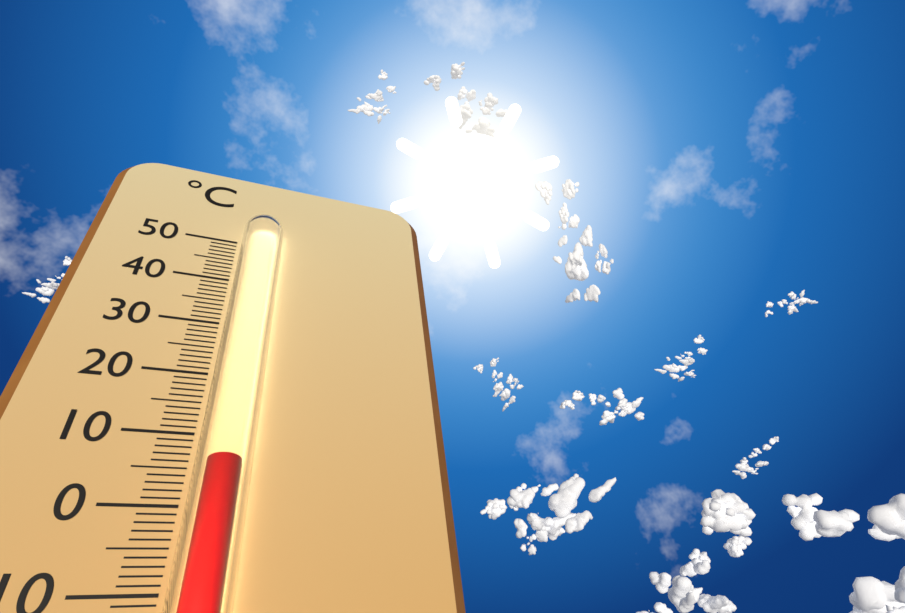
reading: 5 °C
